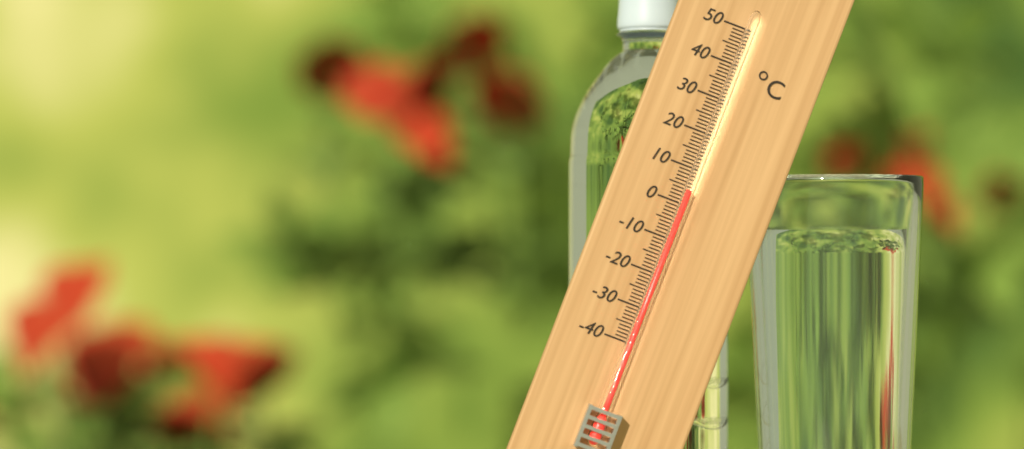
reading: 4 °C
